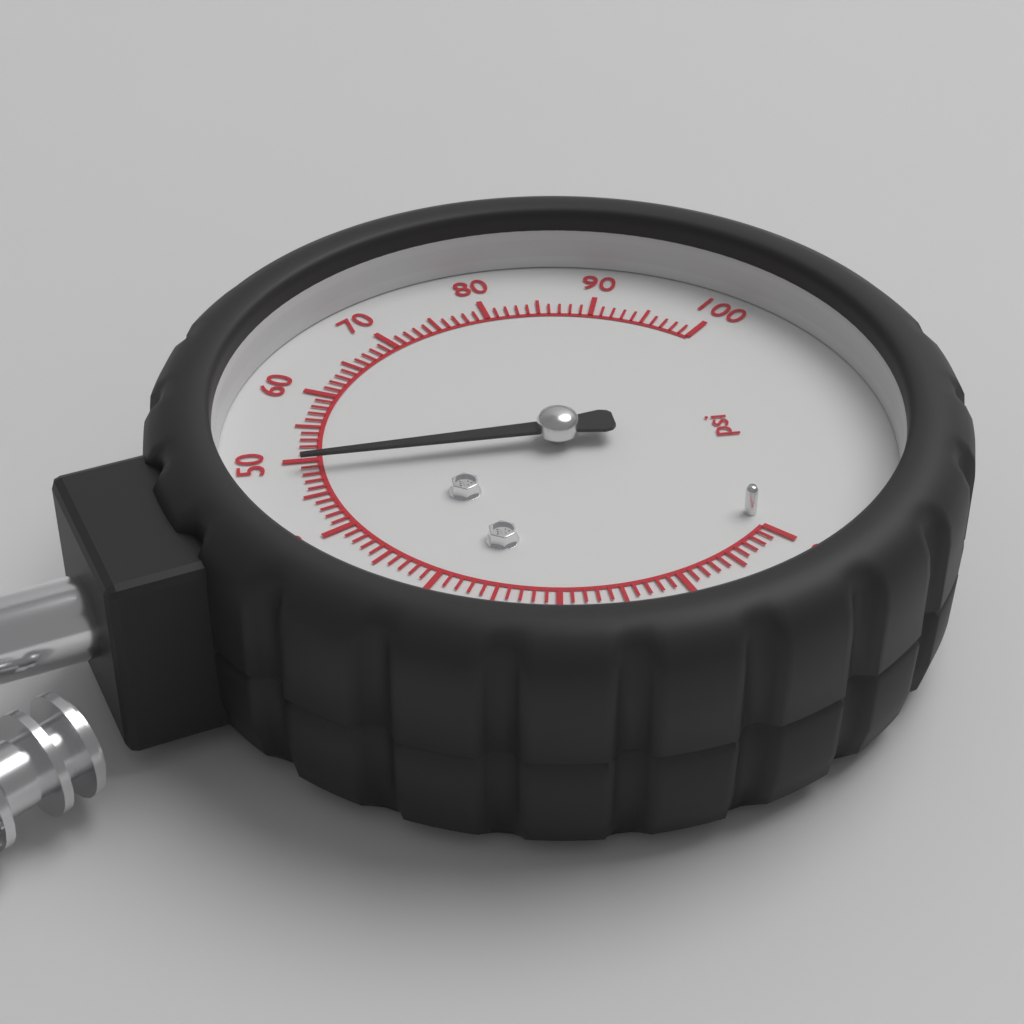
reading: 49 psi
